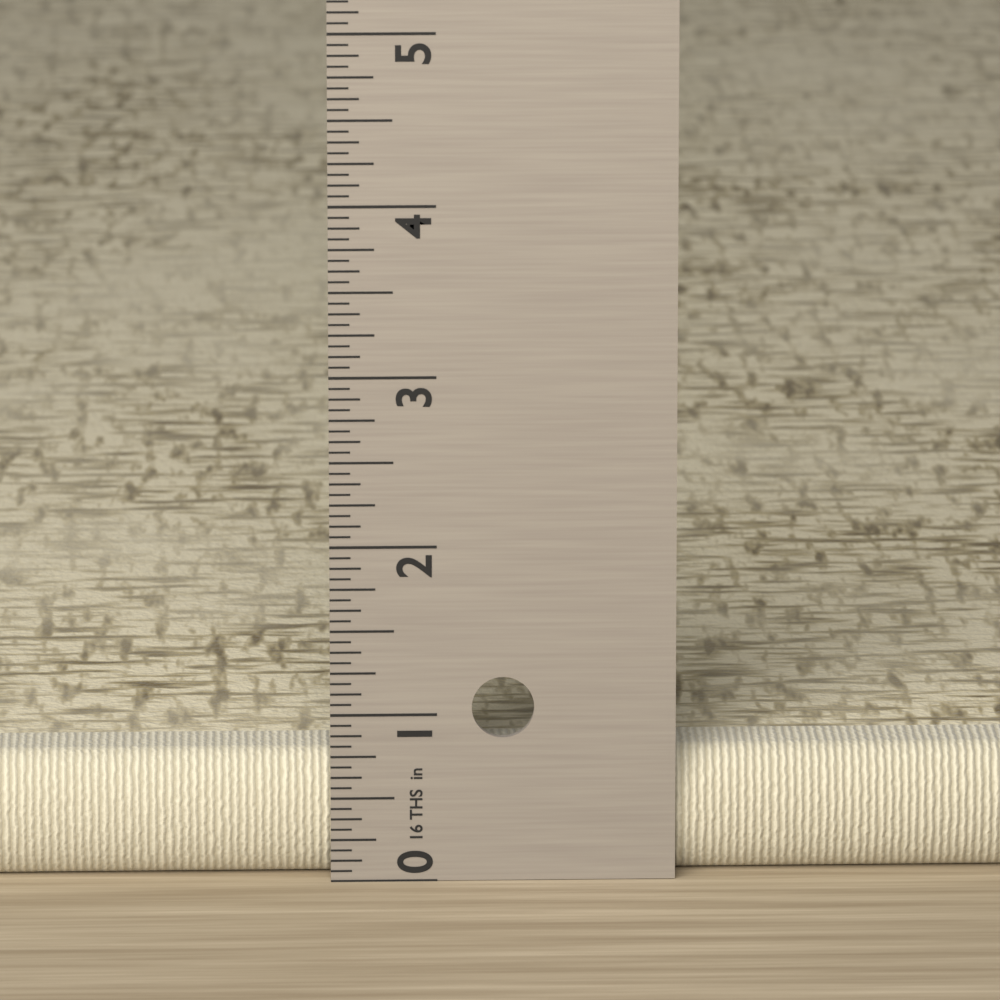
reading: 0.7500 in
